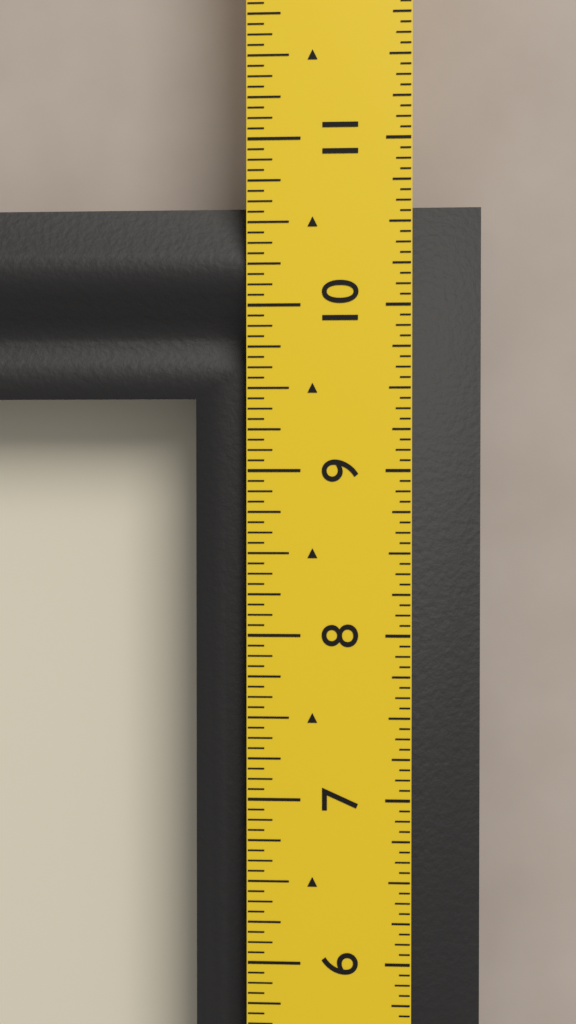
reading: 10.6250 in
